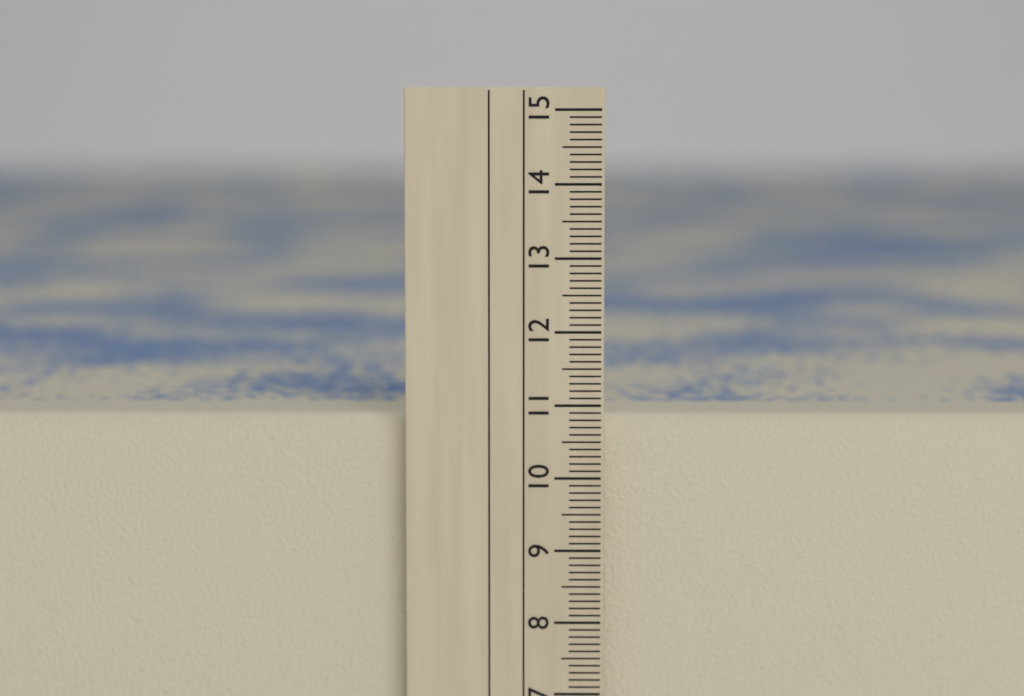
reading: 10.8 cm
